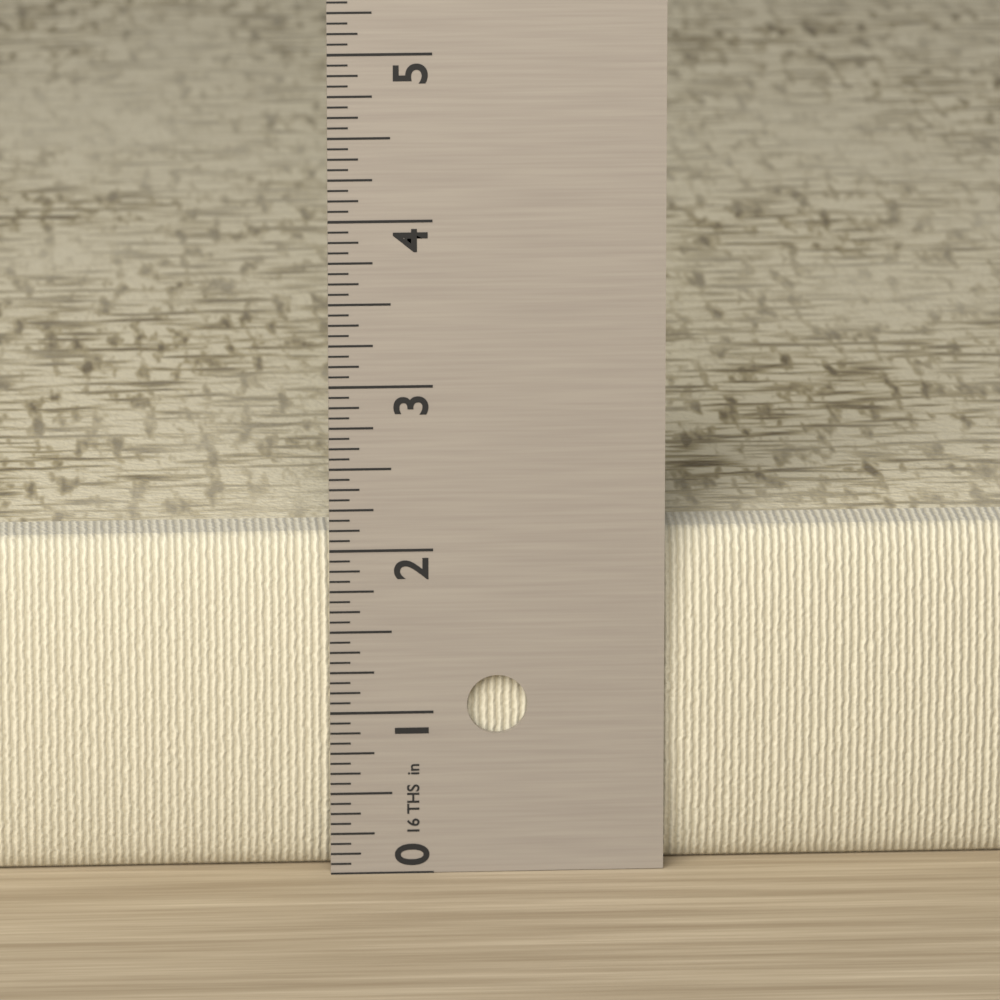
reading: 2.0625 in
